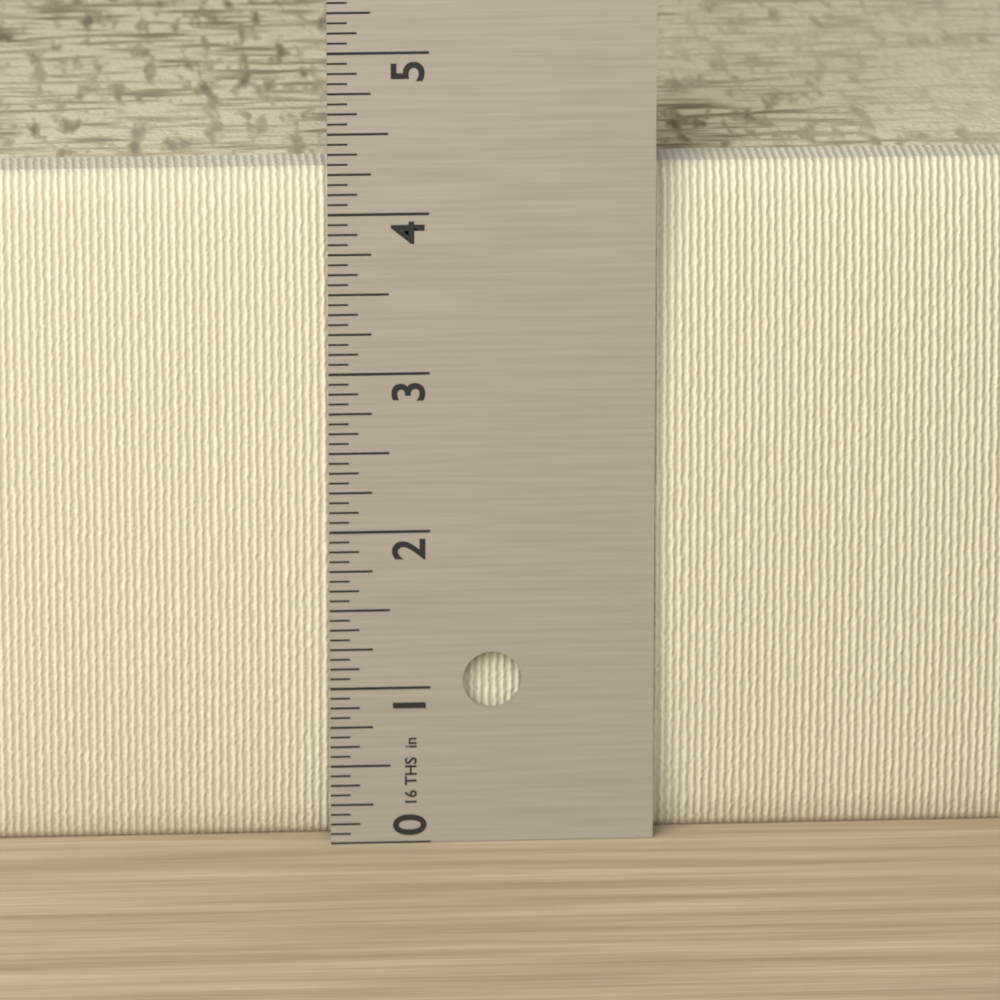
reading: 4.2500 in
